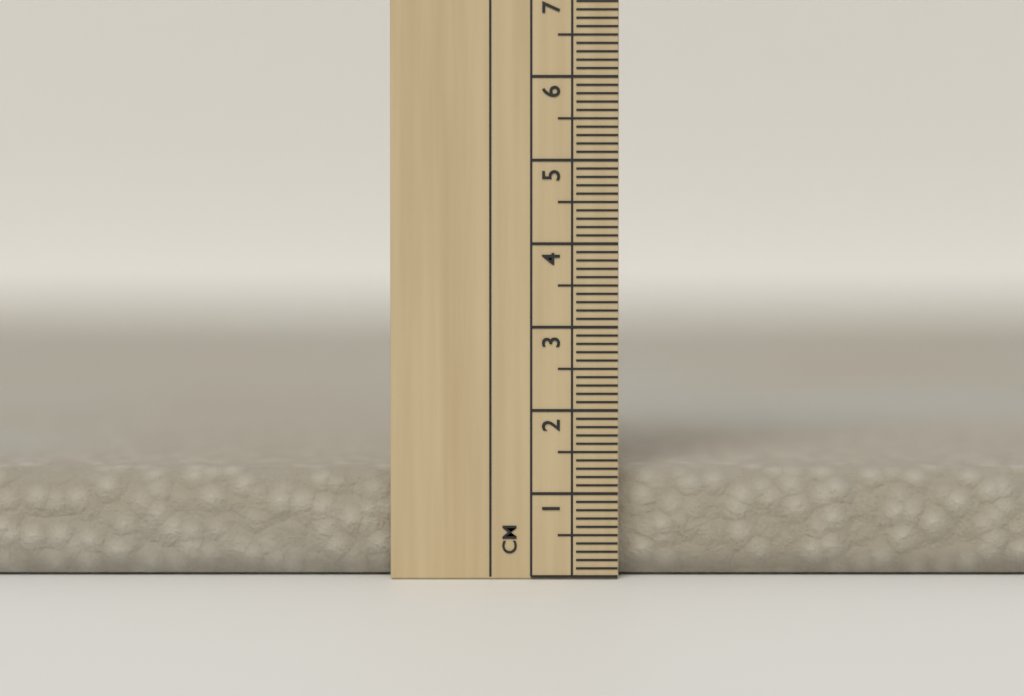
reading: 1.3 cm
